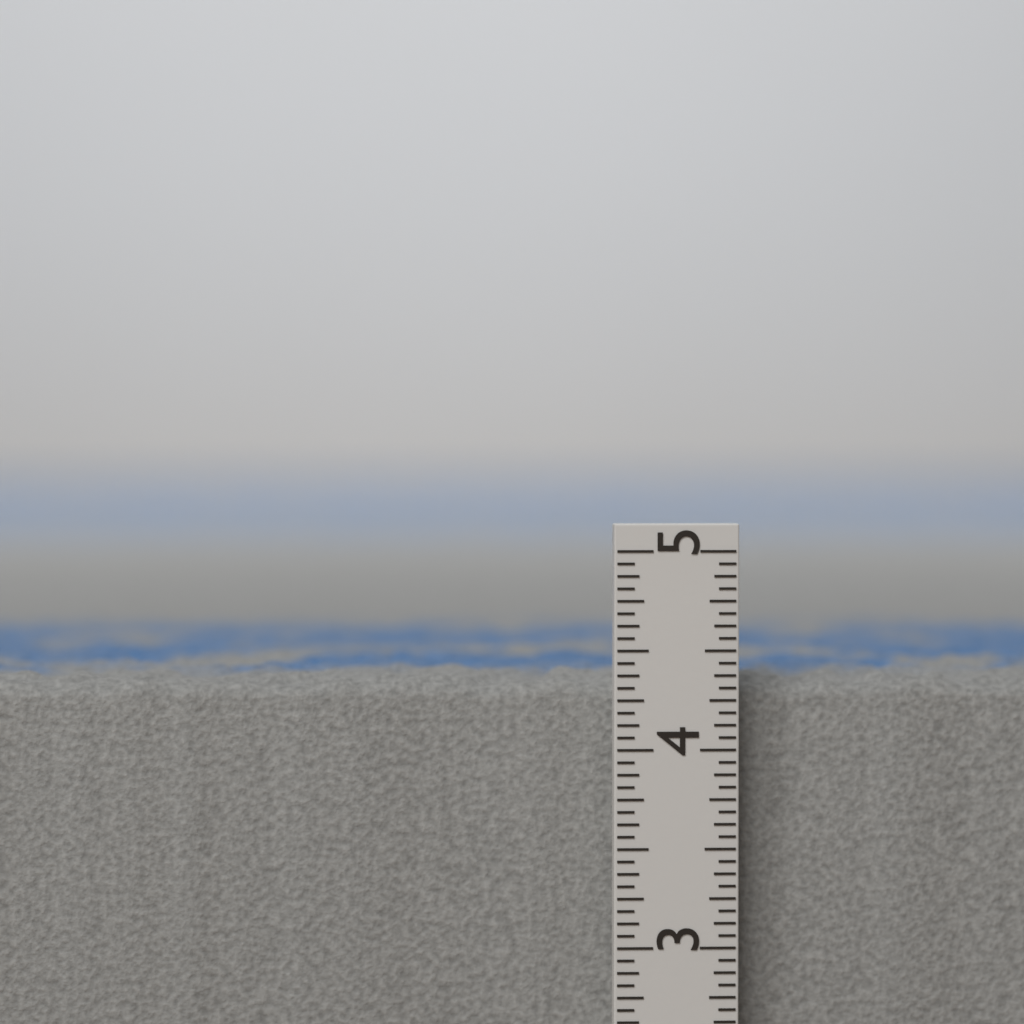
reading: 4.3750 in
